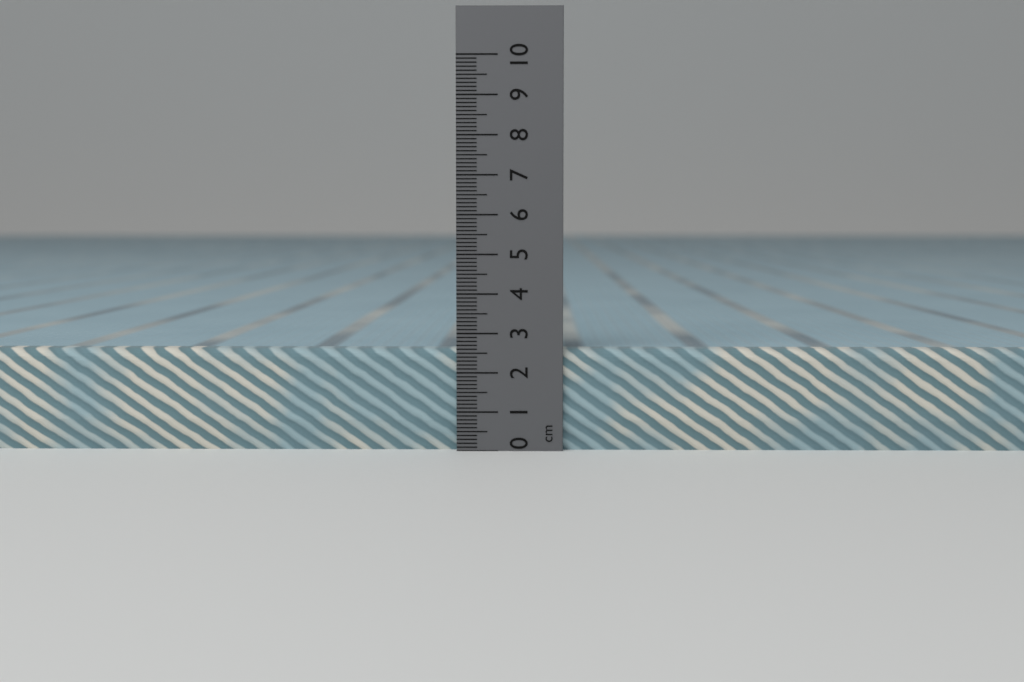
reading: 2.6 cm
